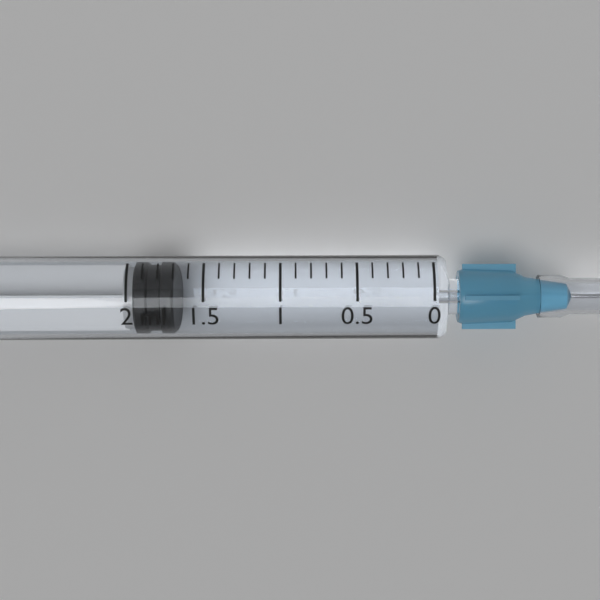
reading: 1.7 ml
